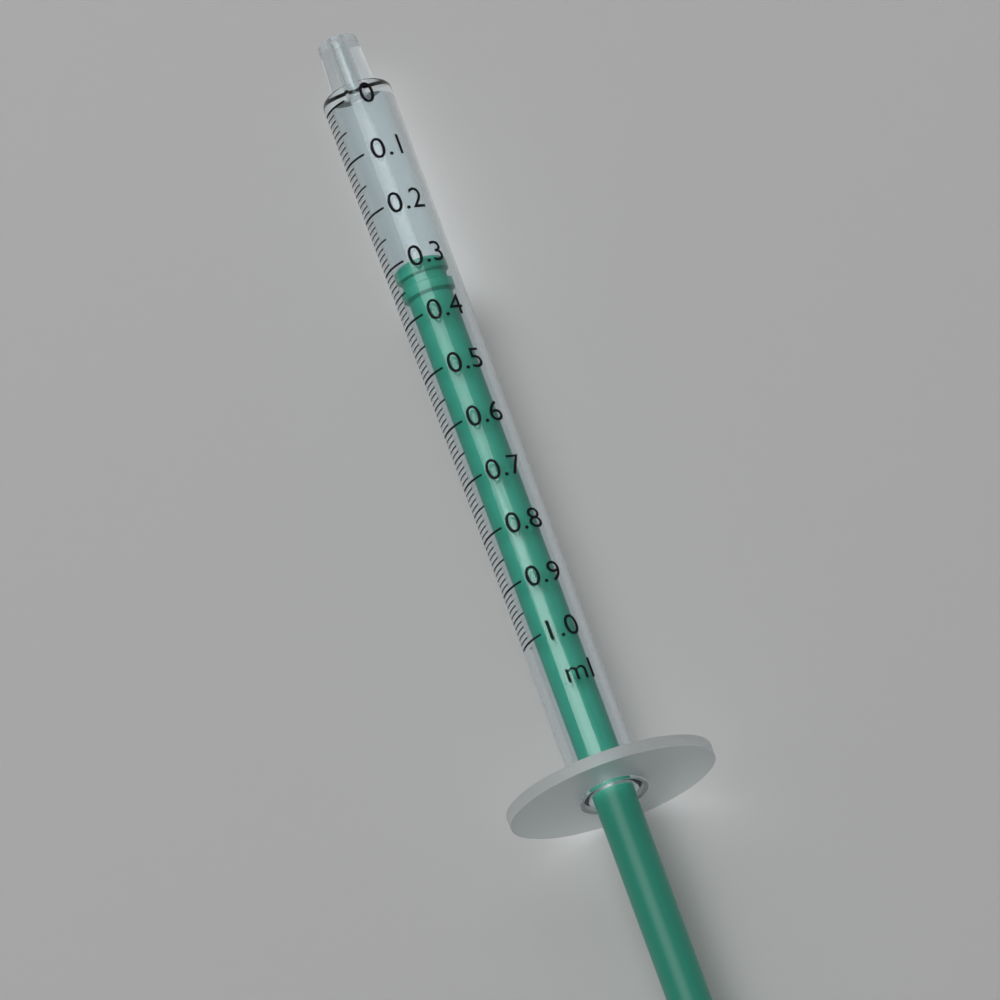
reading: 0.30 ml
